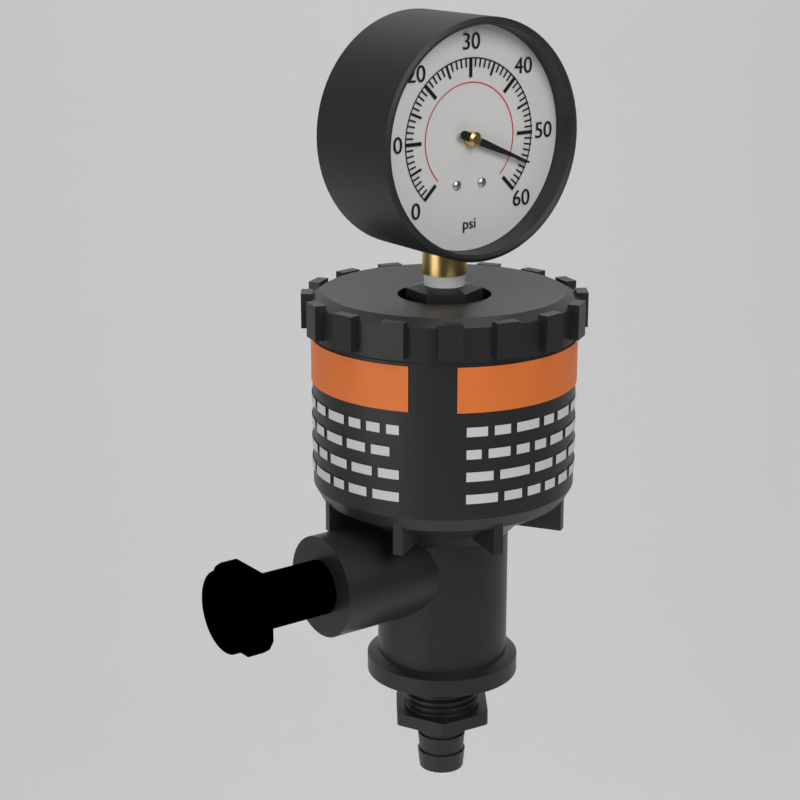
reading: 55 psi
